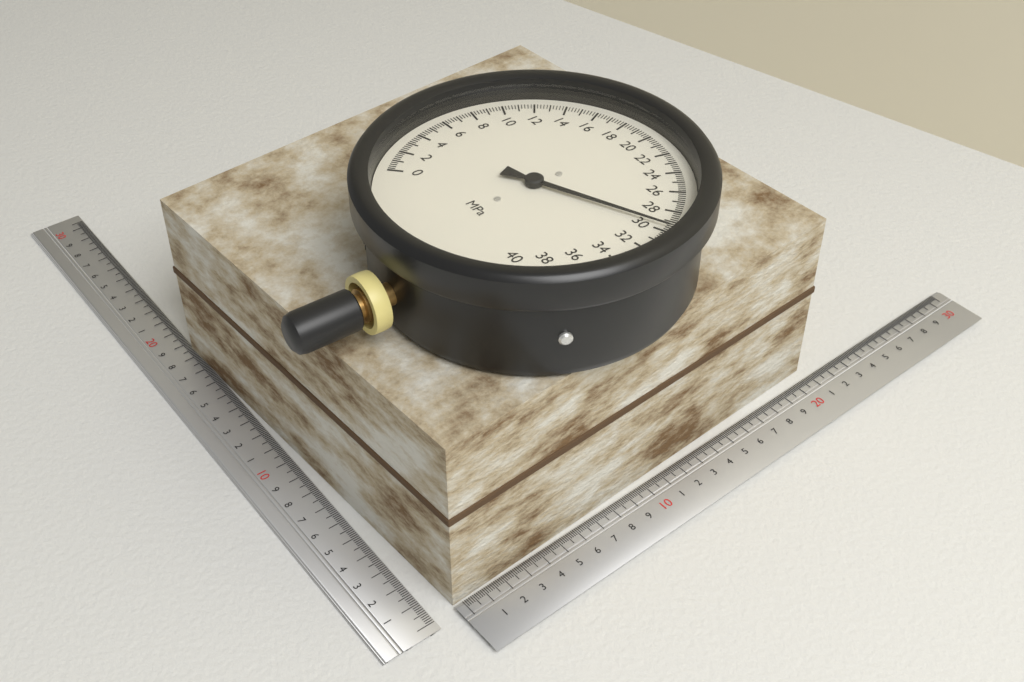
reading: 29.6 MPa
